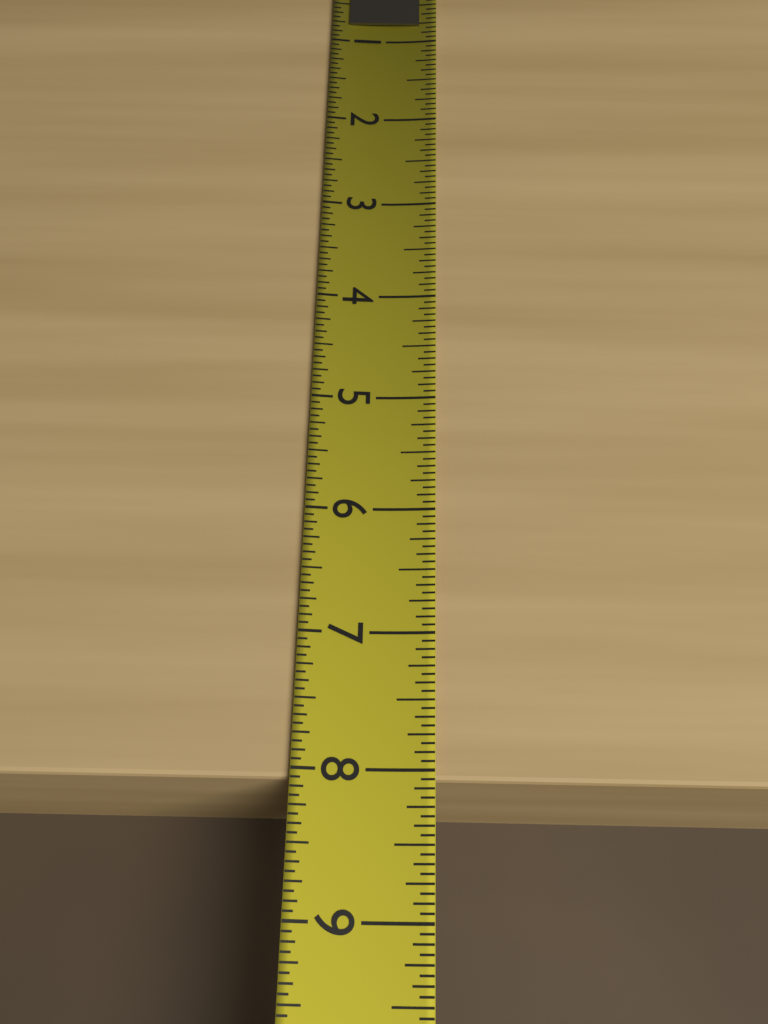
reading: 8.0625 (no unit)
